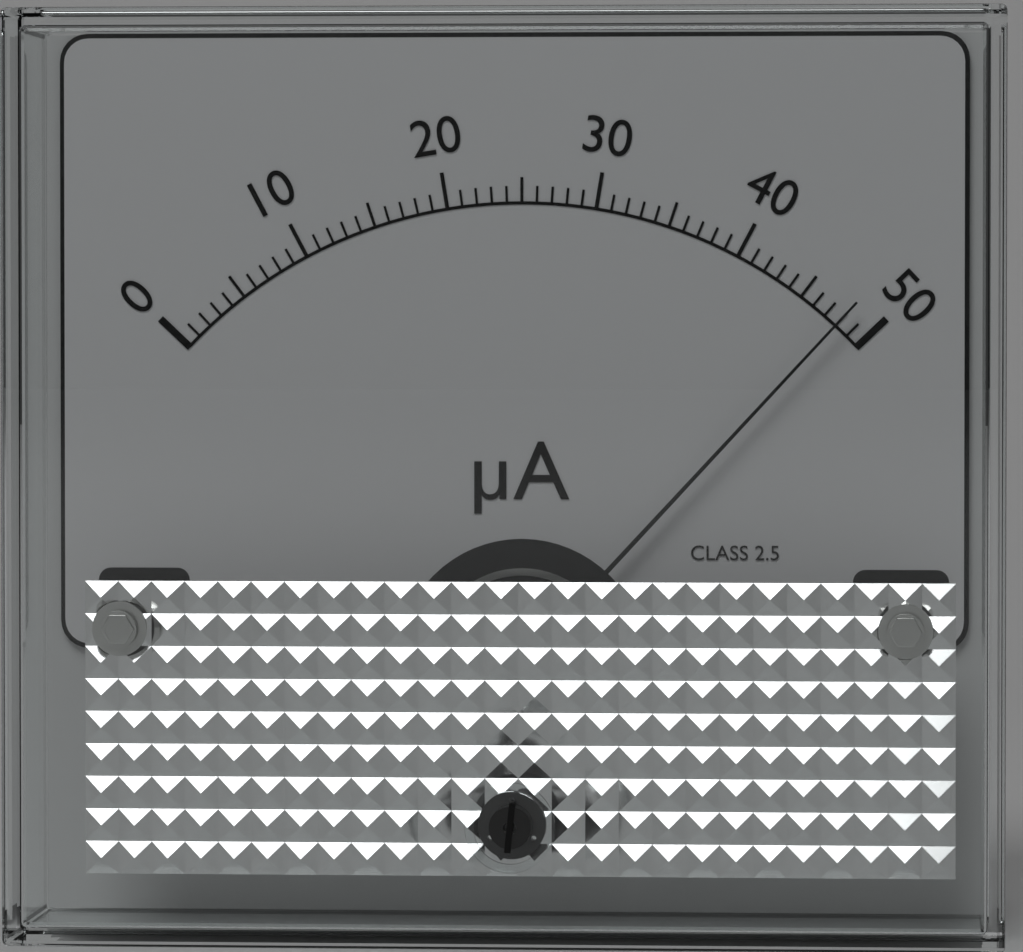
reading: 48 µA
